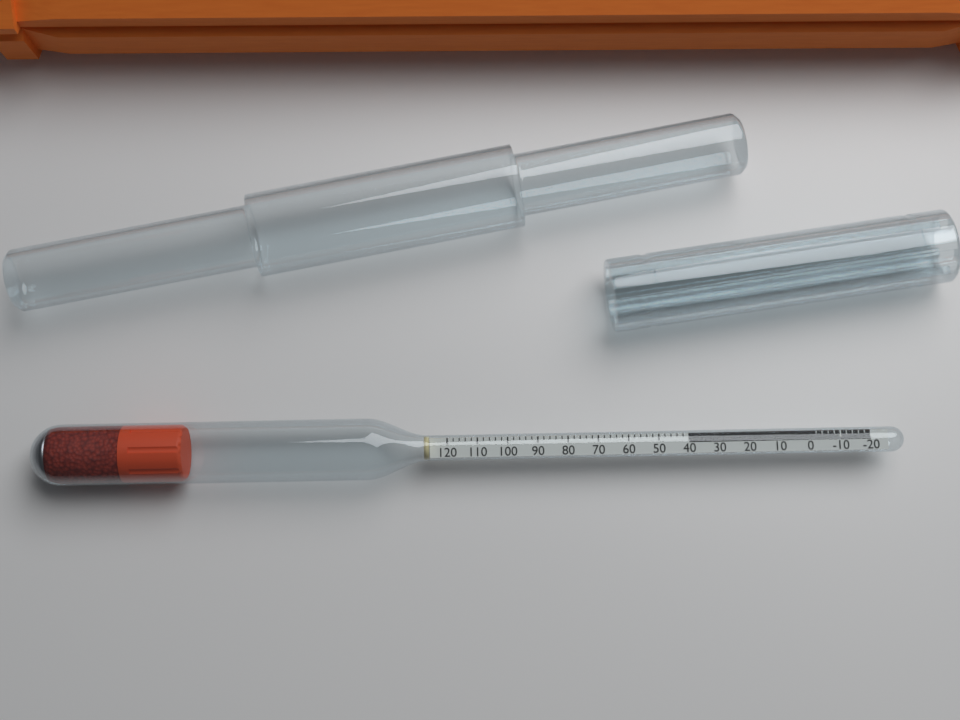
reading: 40 (no unit)
